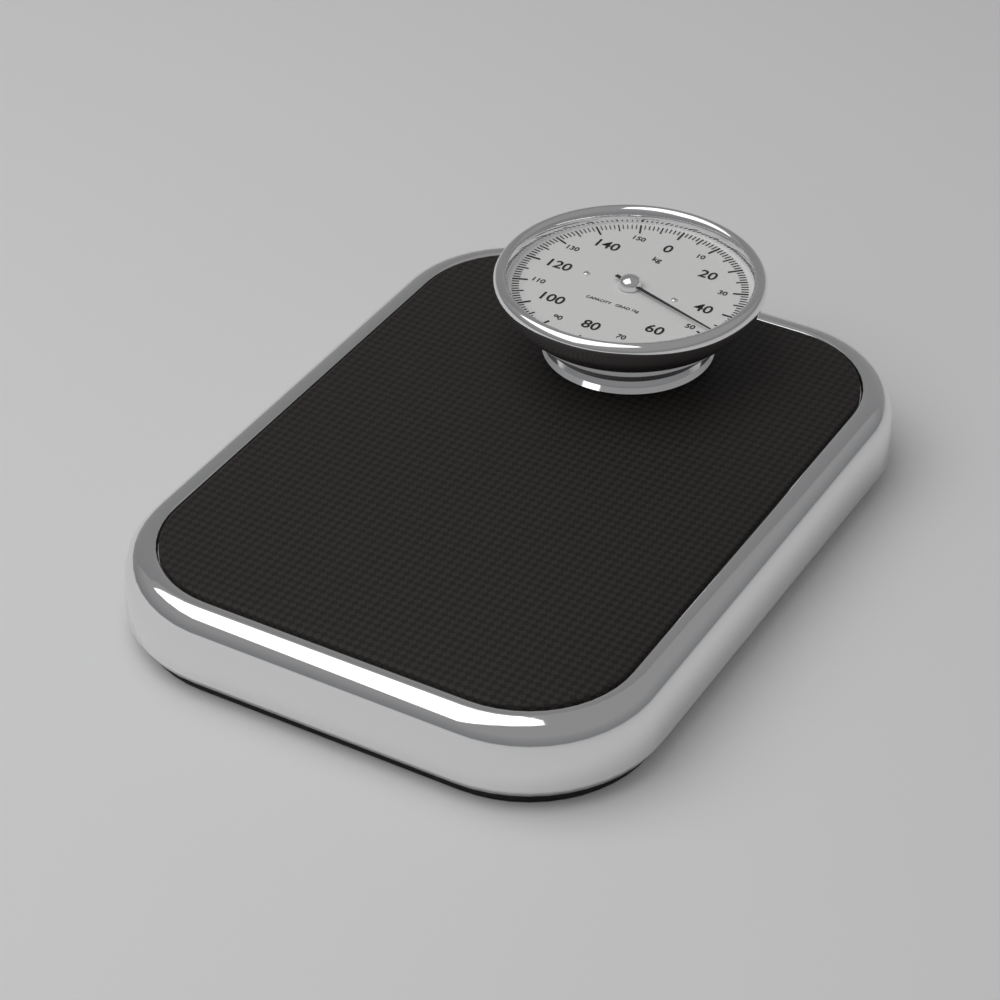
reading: 48 kg
